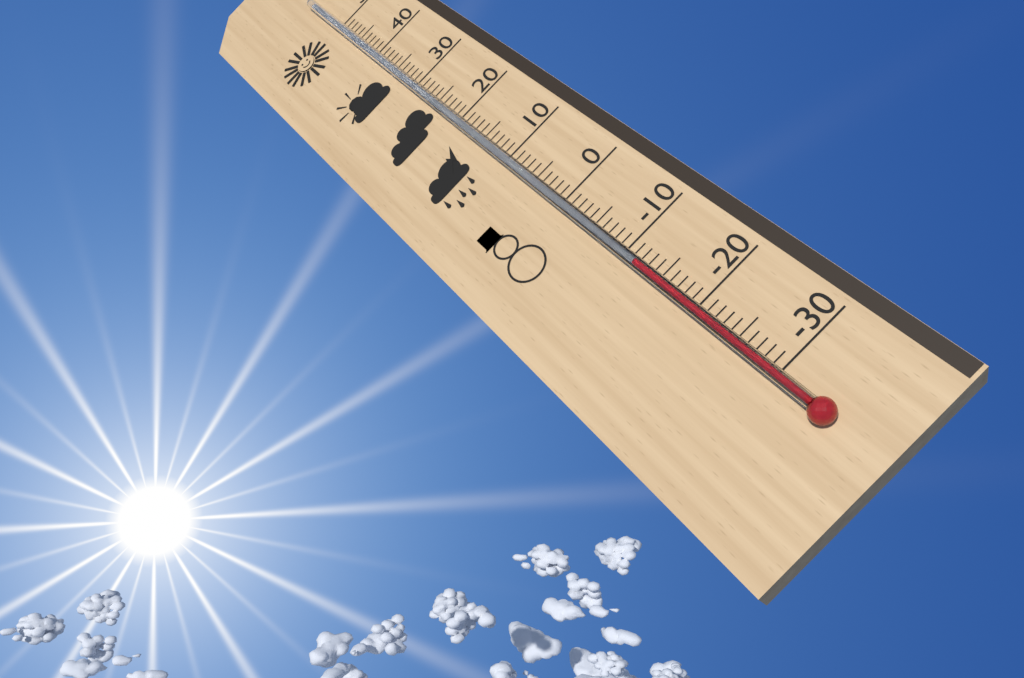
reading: -12 °C
